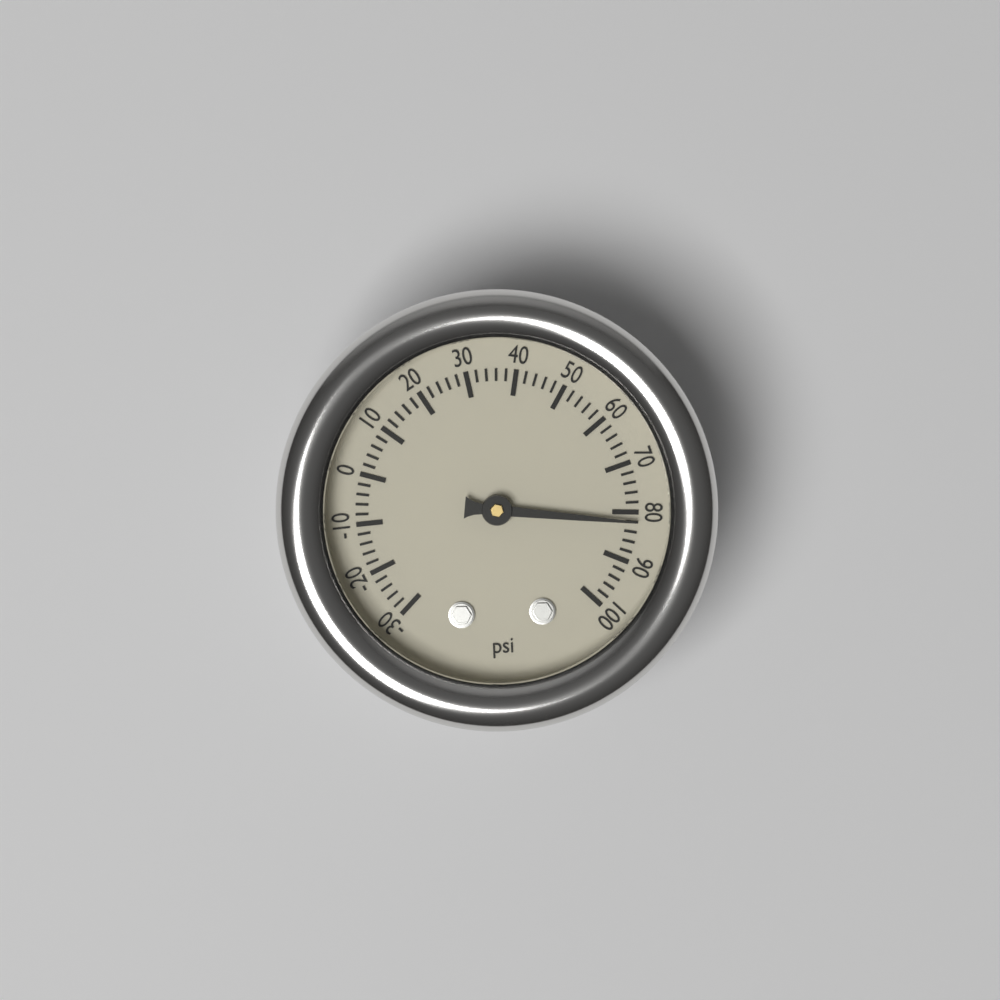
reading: 82 psi
